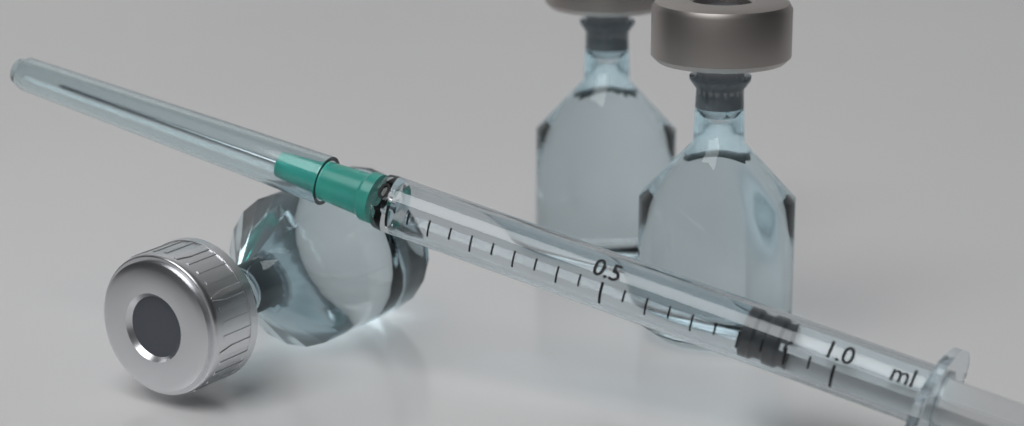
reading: 0.80 ml
